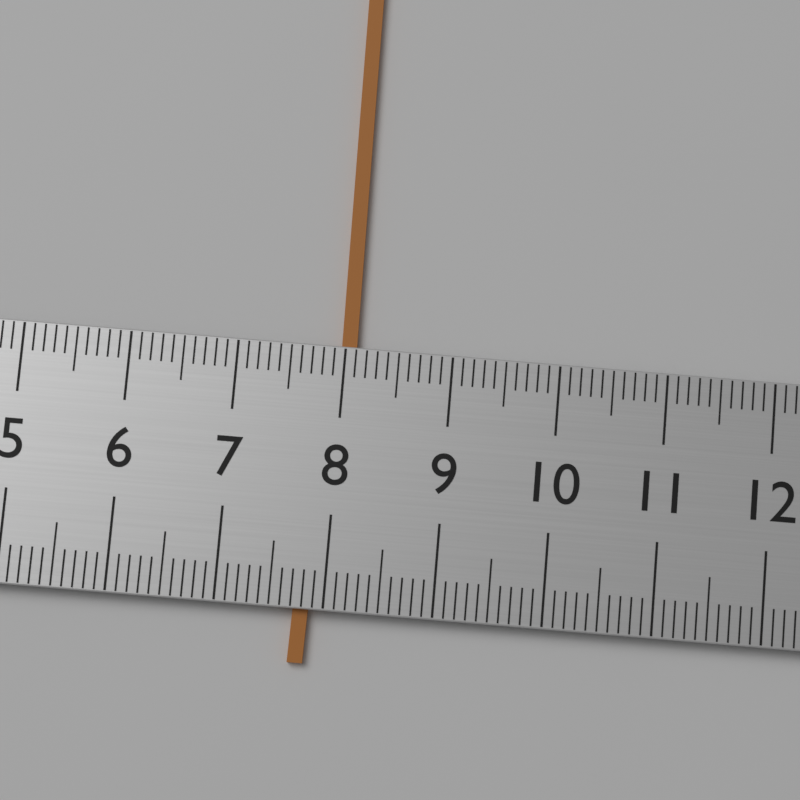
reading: 8.1 (no unit)
